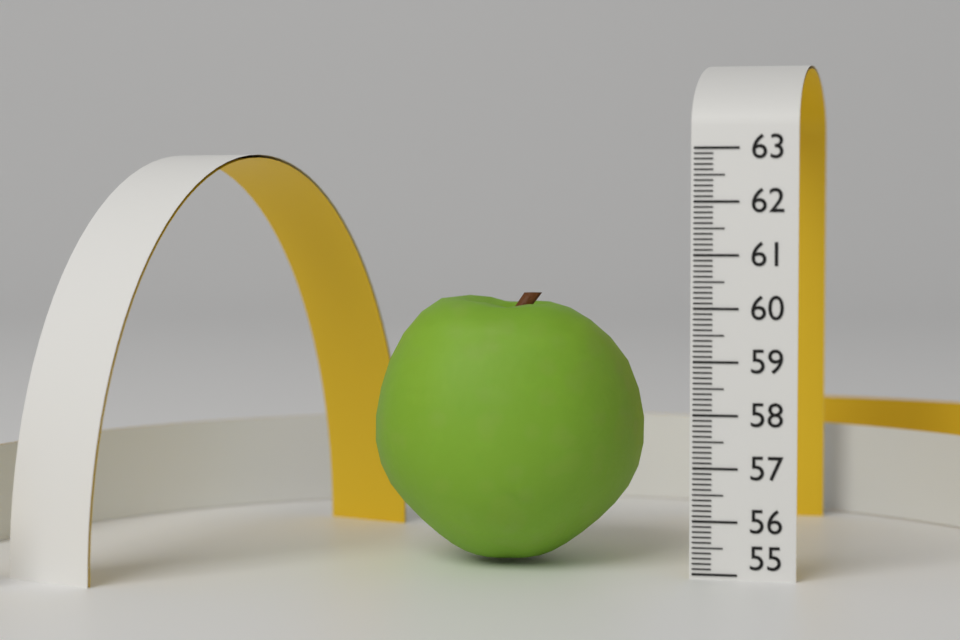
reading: 60.2 (no unit)
